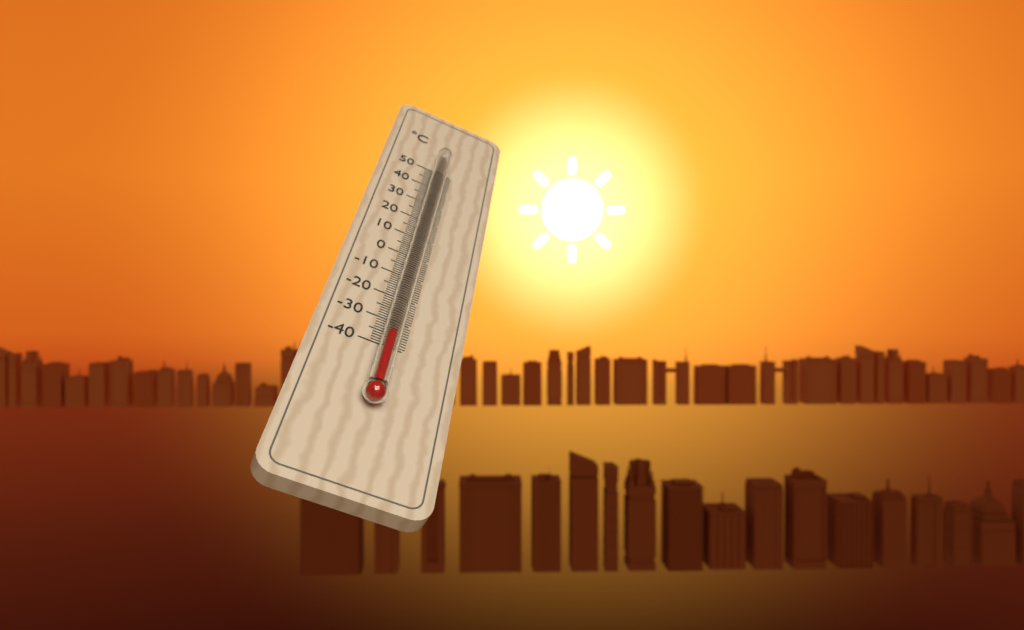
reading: -38 °C
